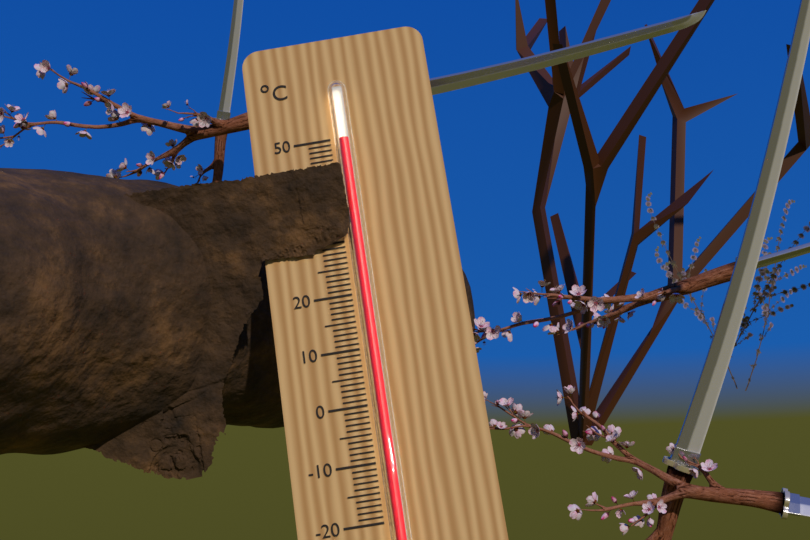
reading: 49 °C
